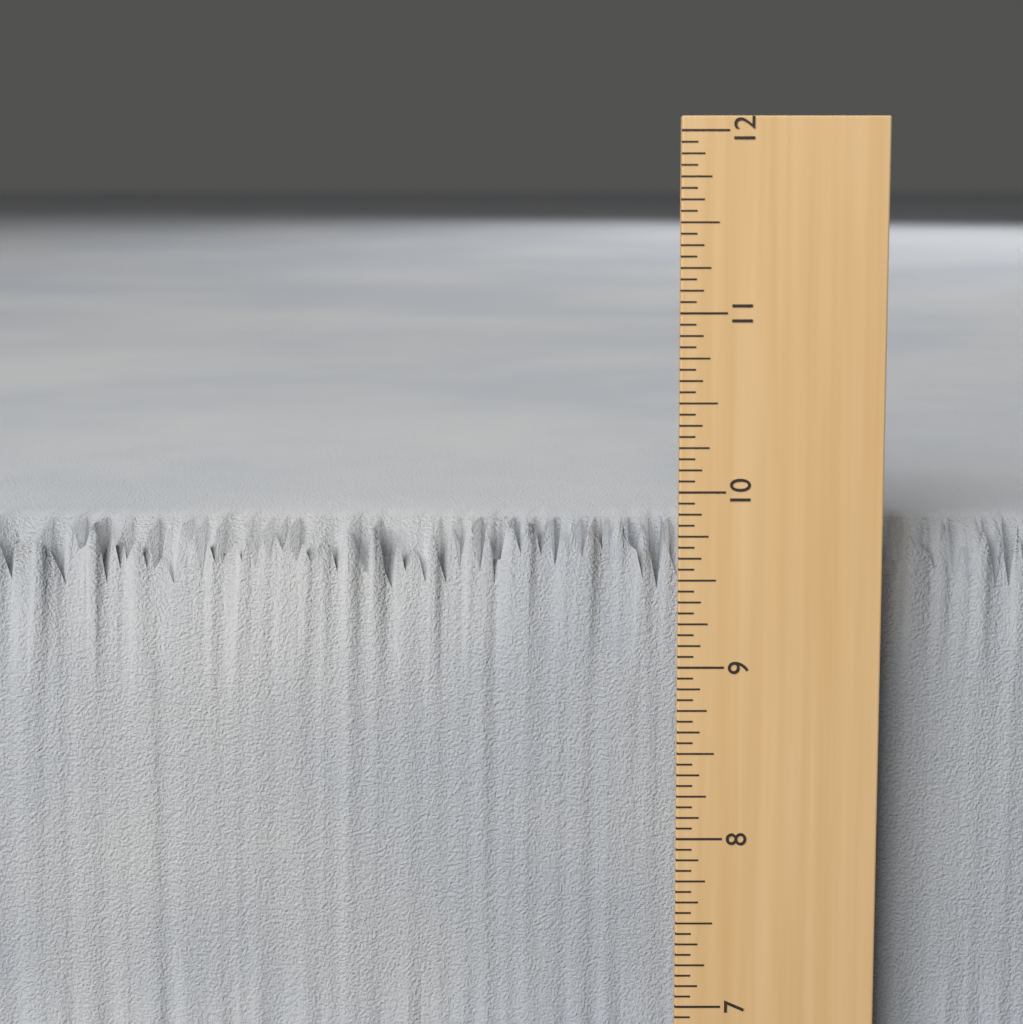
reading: 9.7500 in
